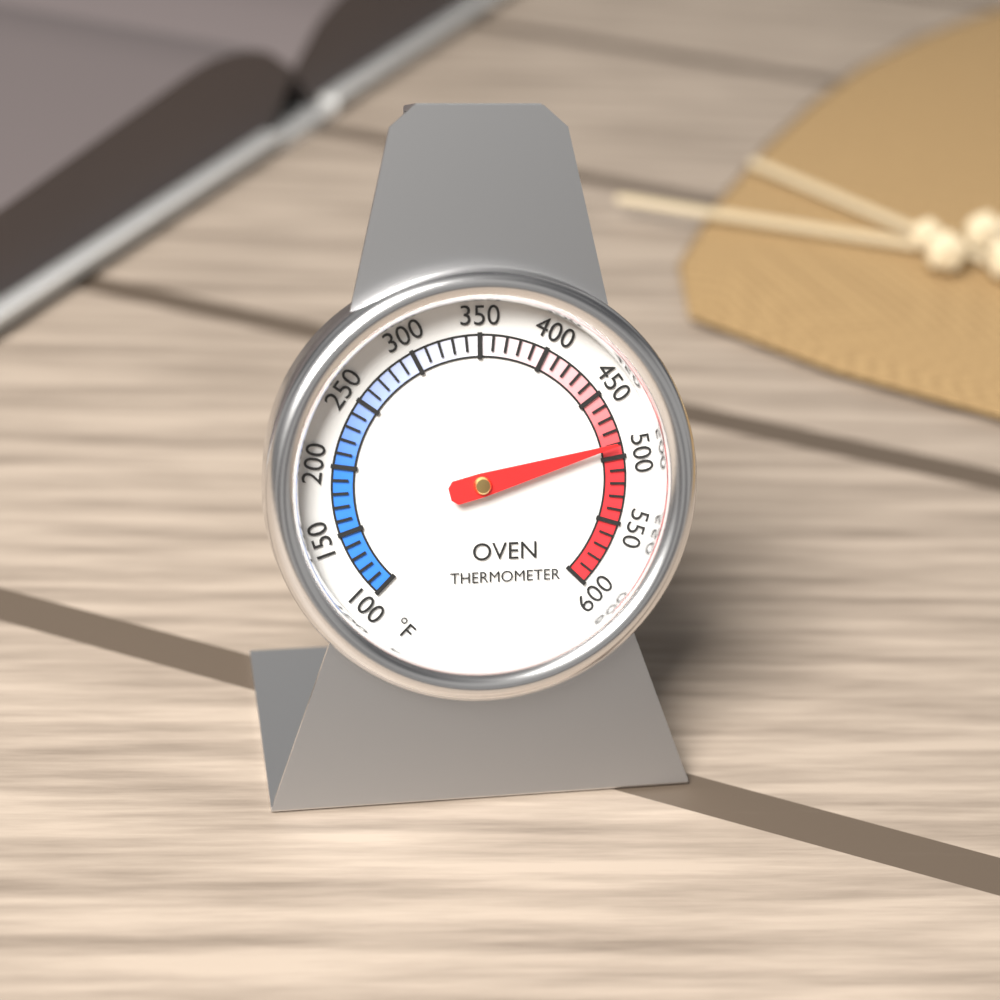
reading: 490 °F
